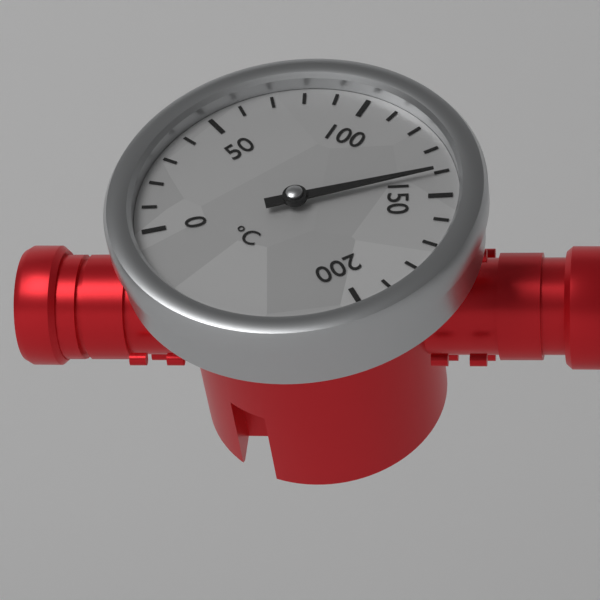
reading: 140 °C
